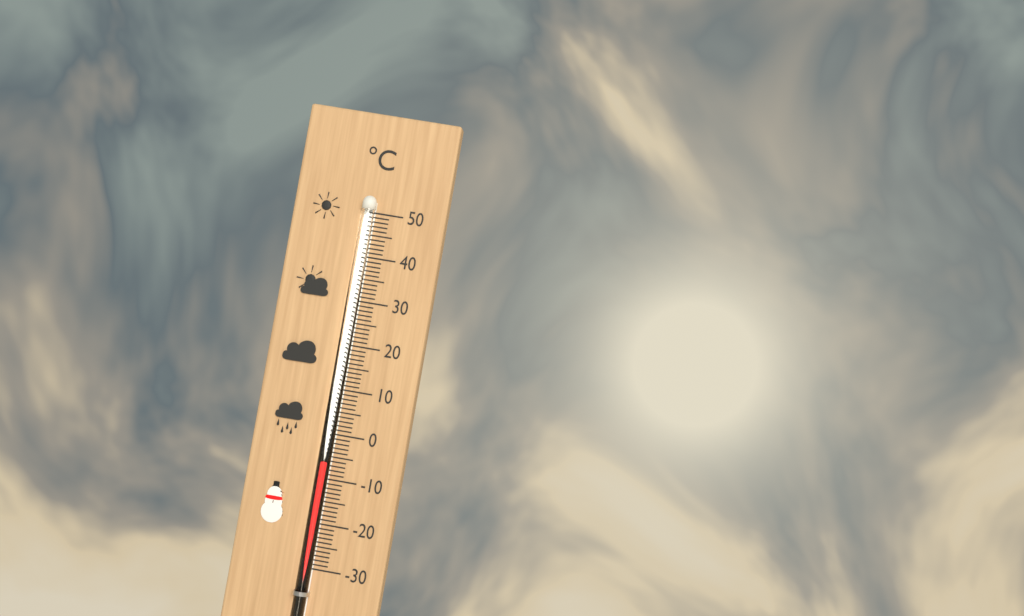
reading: -6 °C
